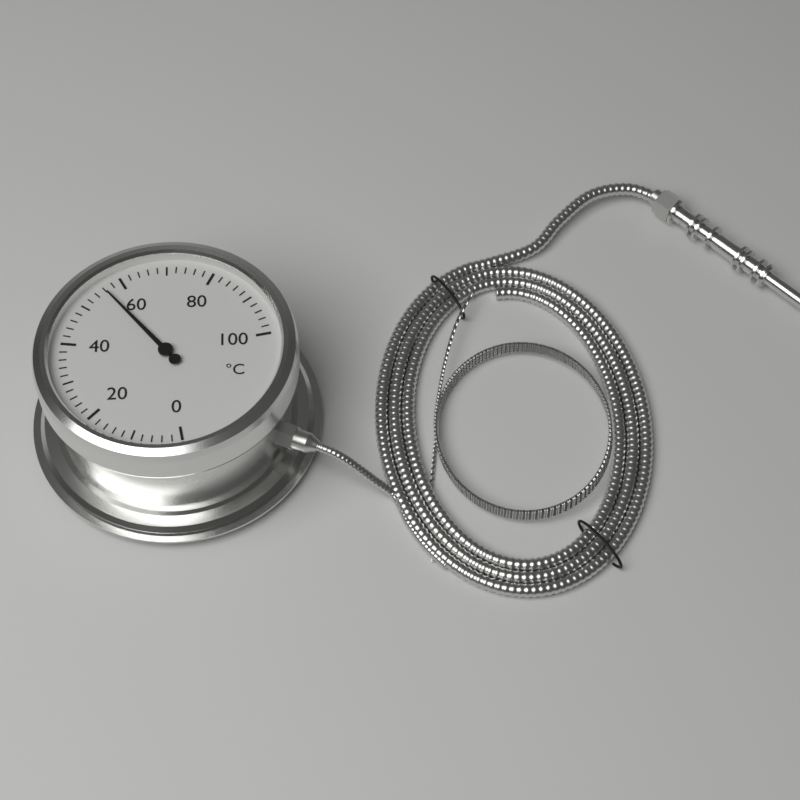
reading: 56 °C
